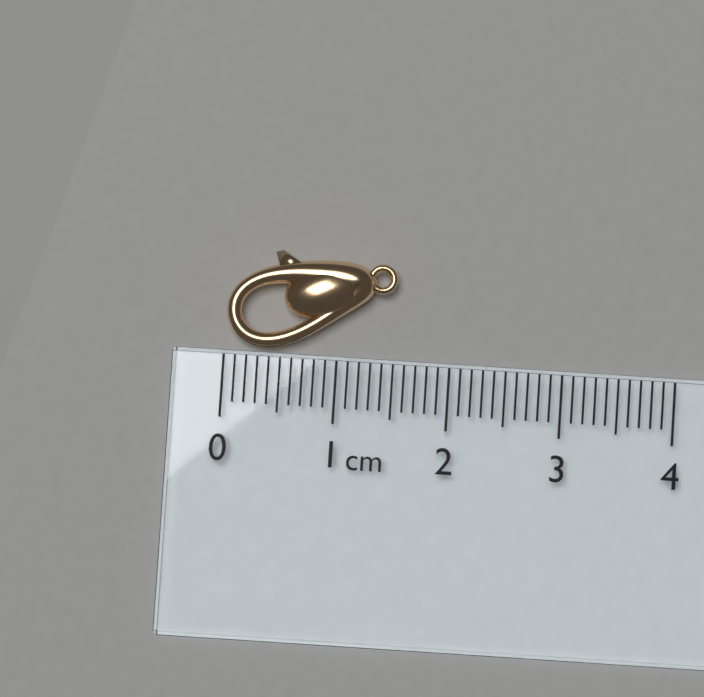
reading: 1.5 cm
